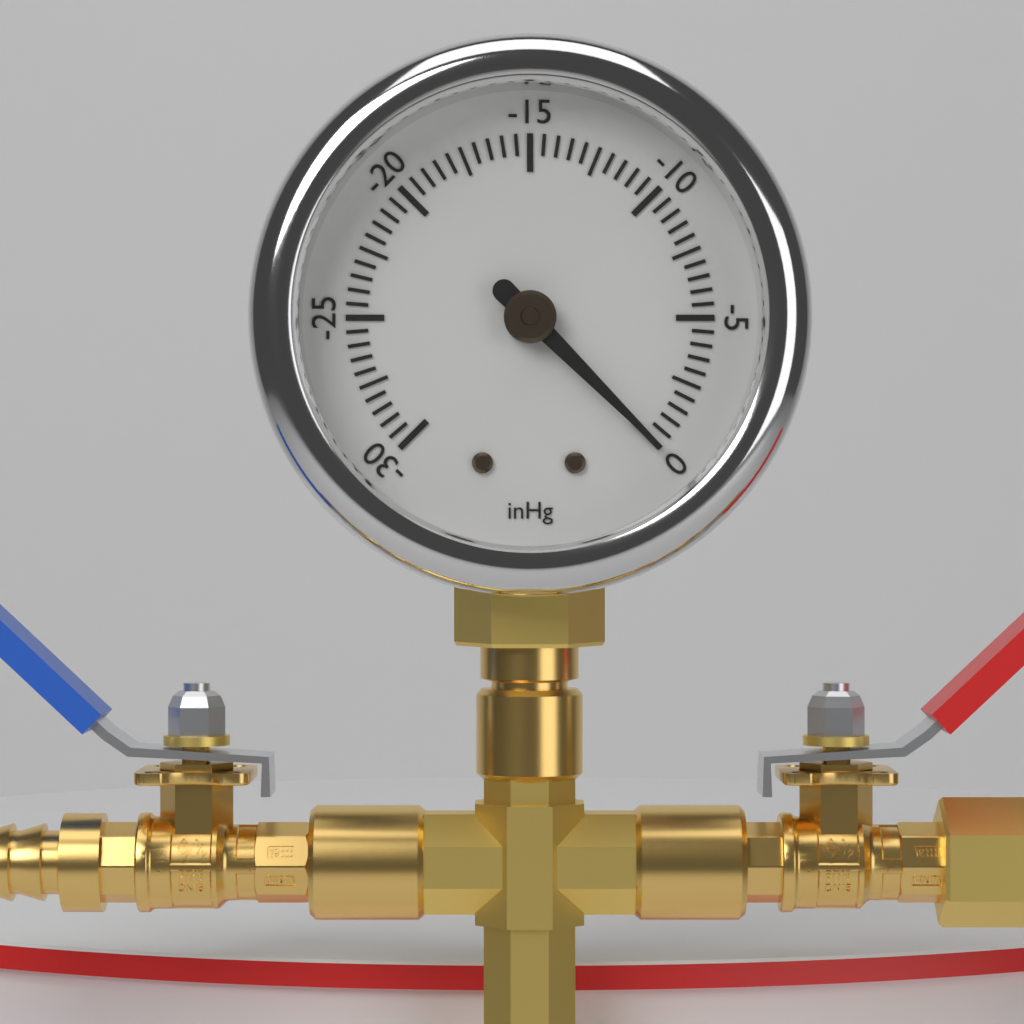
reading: 0.0 inHg
